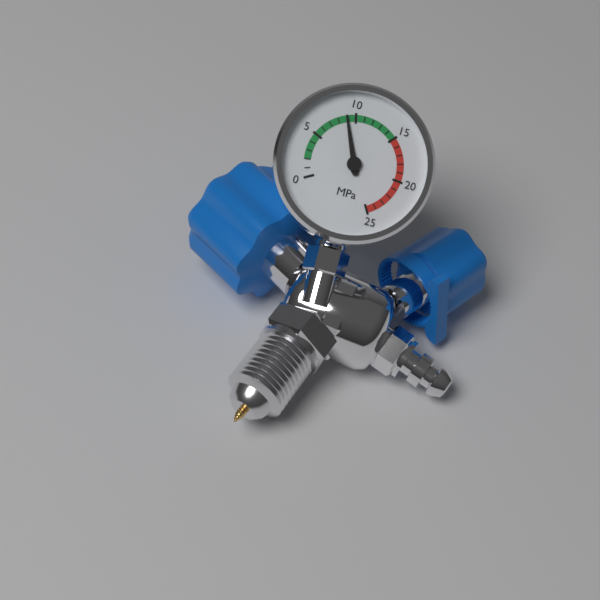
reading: 9 MPa
